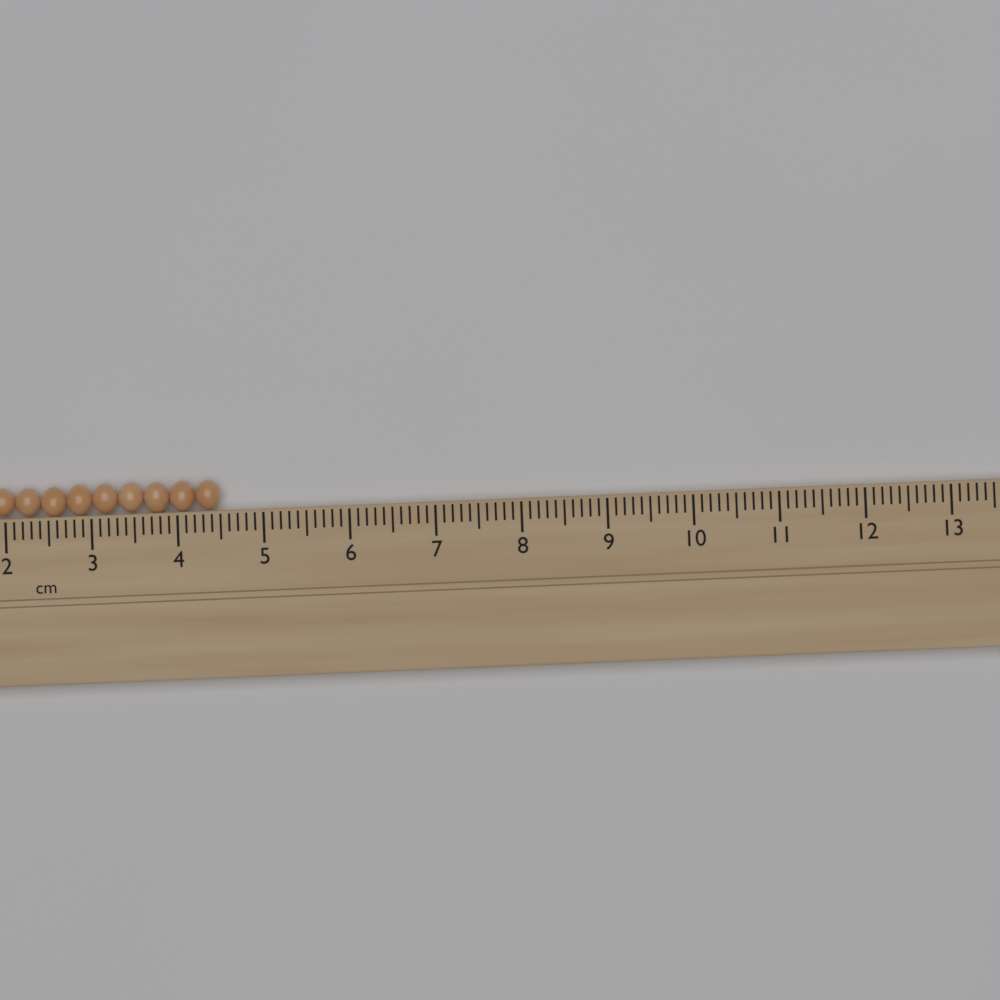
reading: 4.5 cm
